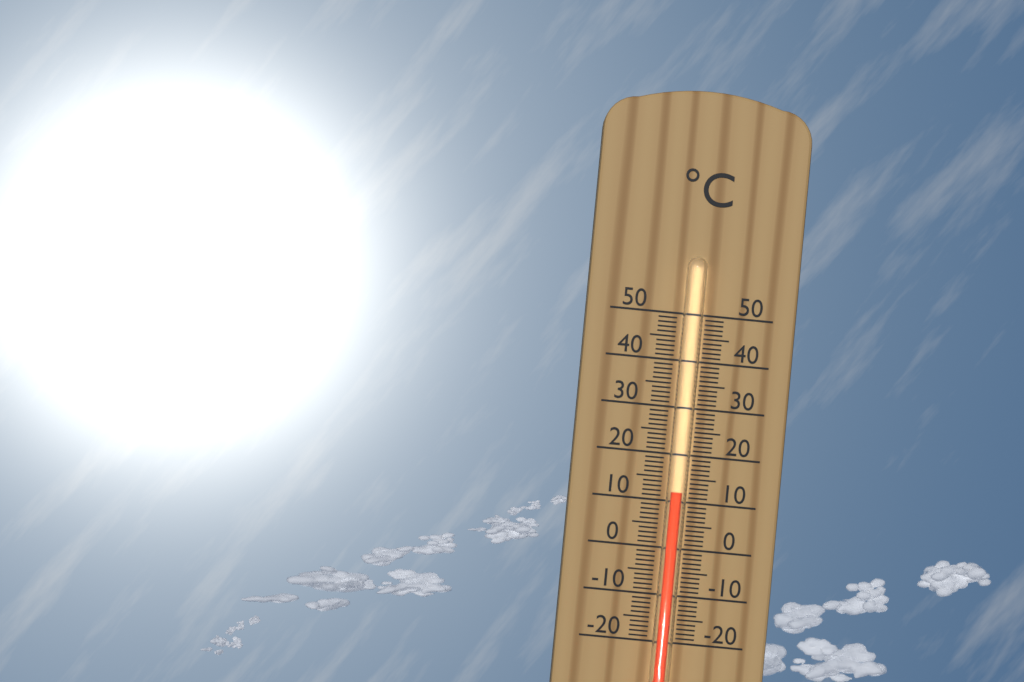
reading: 12 °C
